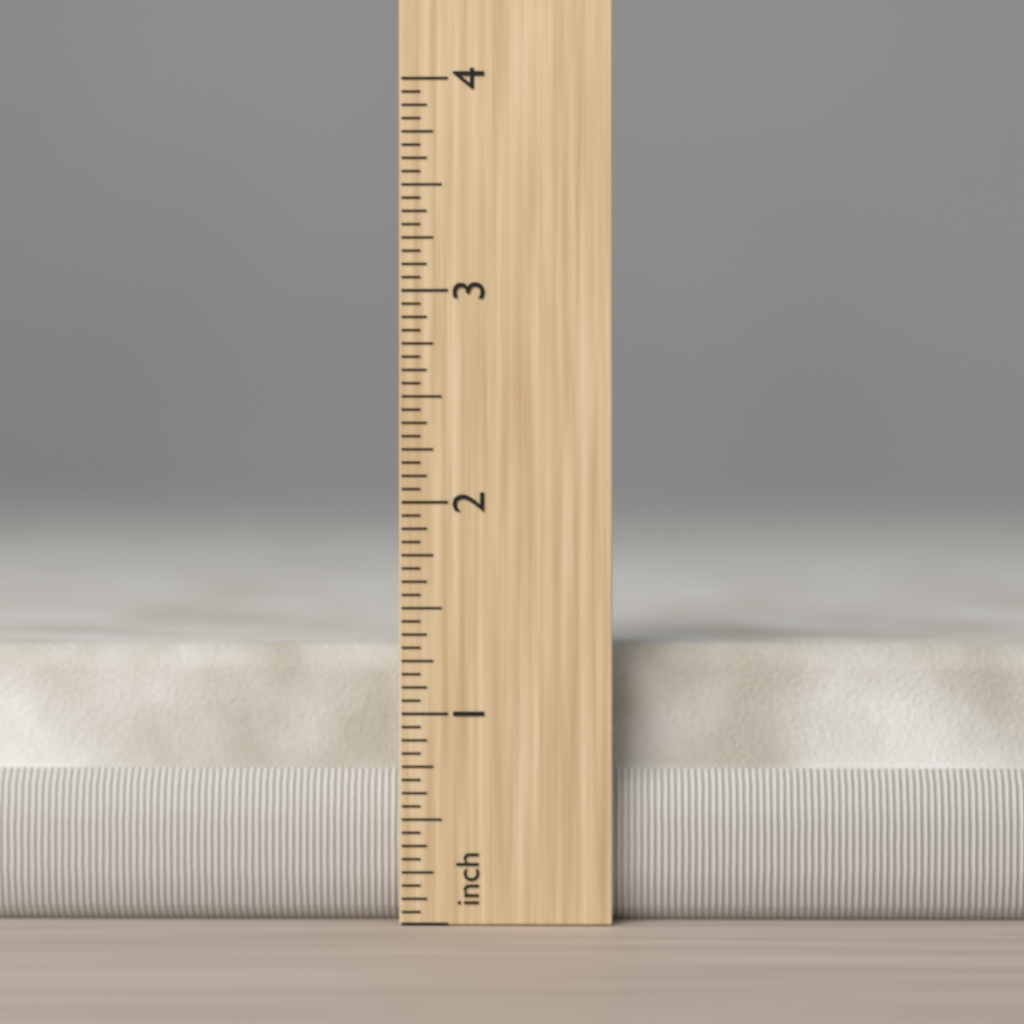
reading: 1.3125 in
